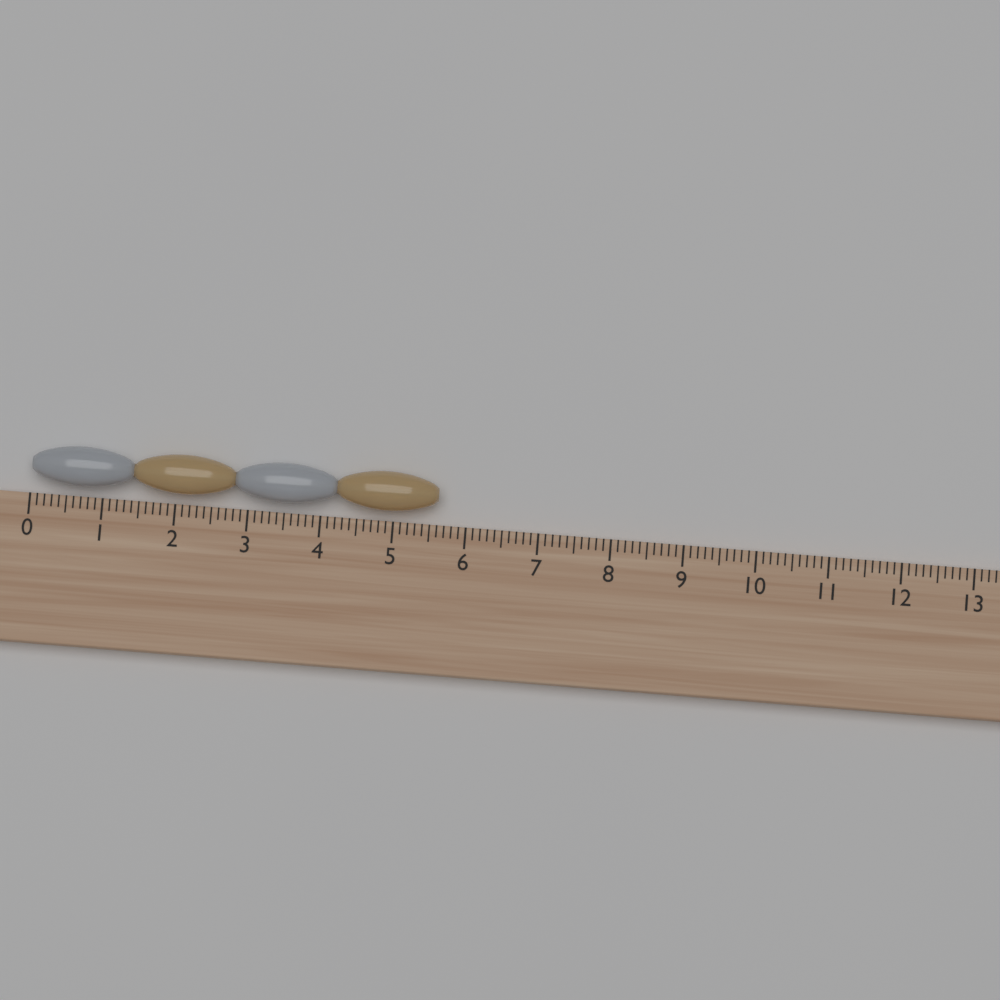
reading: 5.6 (no unit)
